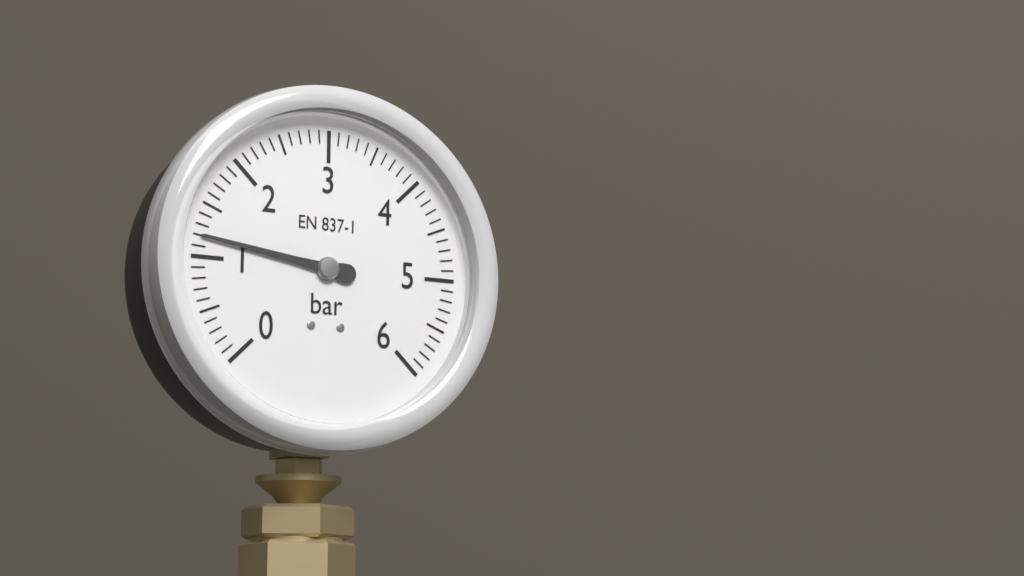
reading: 1.2 bar
